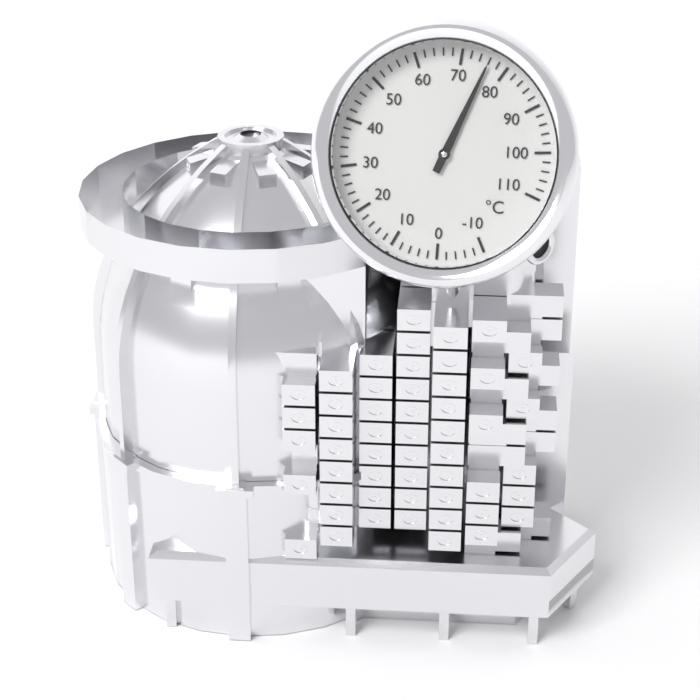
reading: 76 °C
